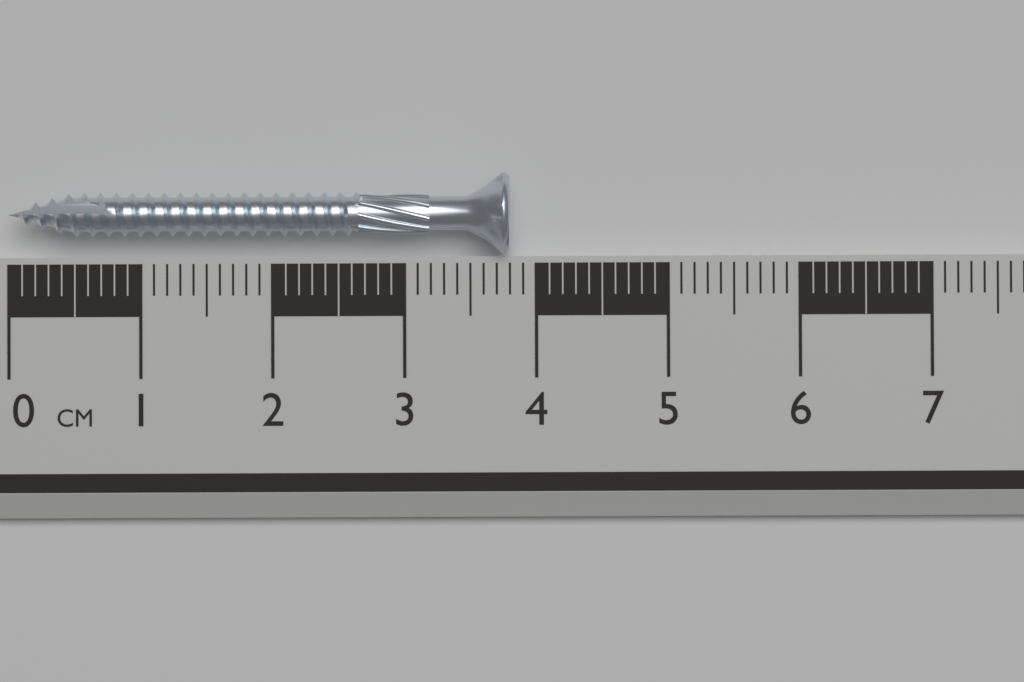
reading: 3.8 cm
